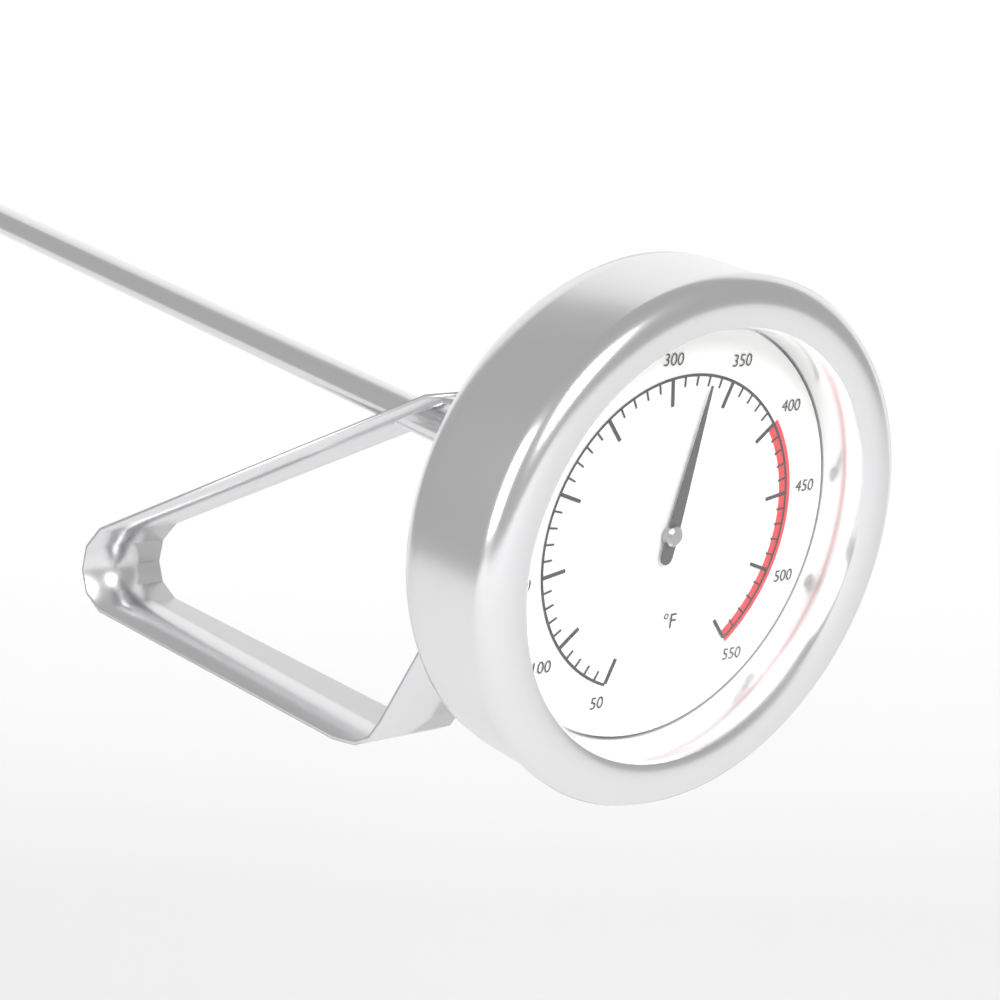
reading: 330 °F
